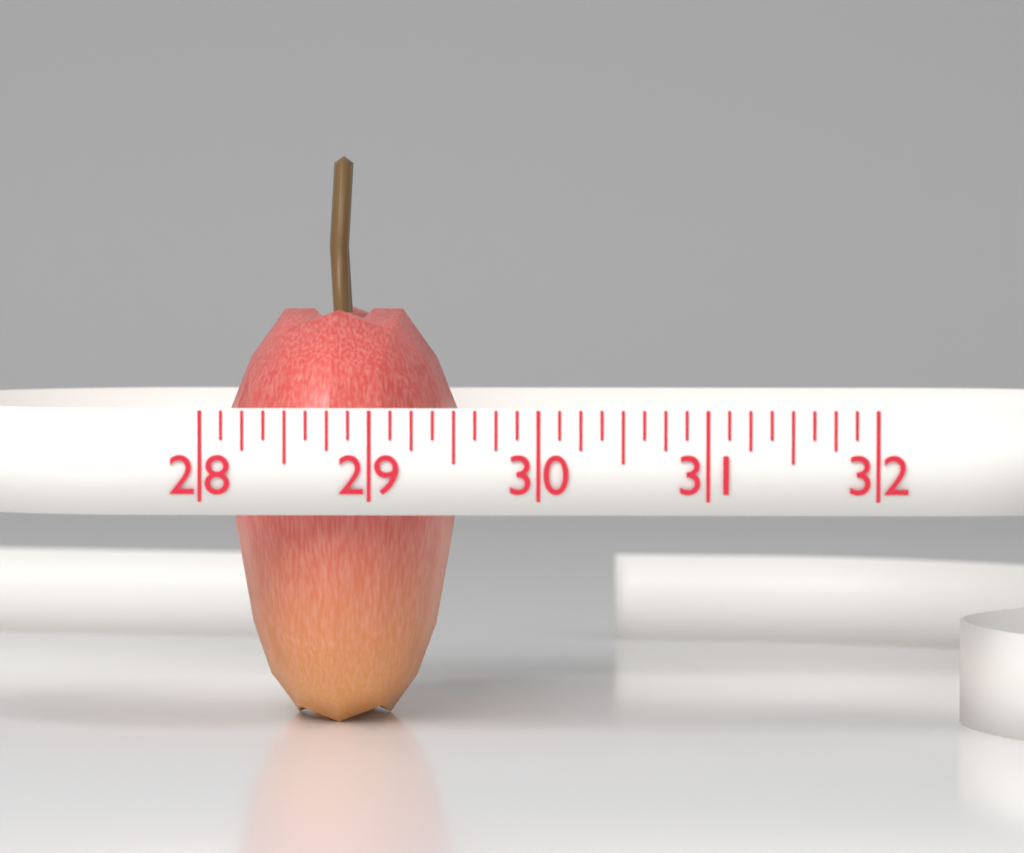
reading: 29.500 (no unit)
